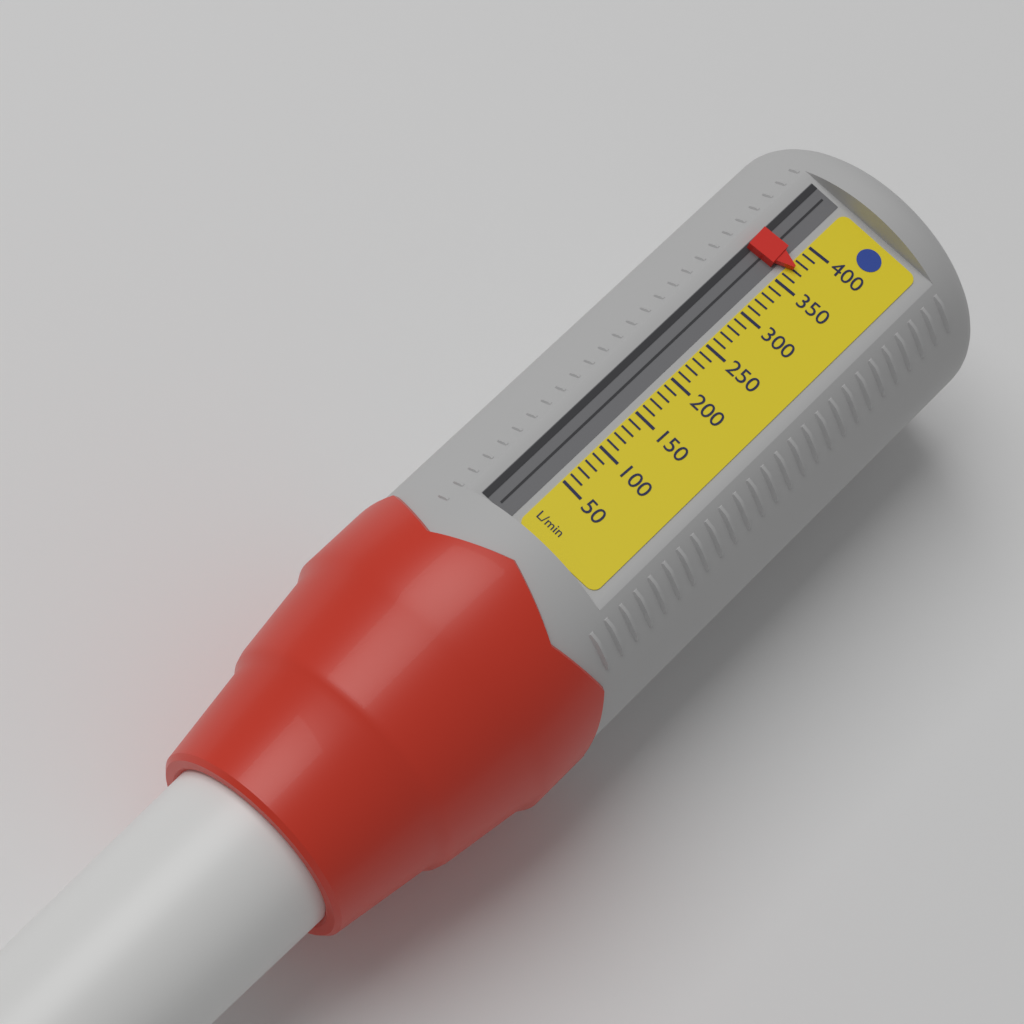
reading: 370 L/min
